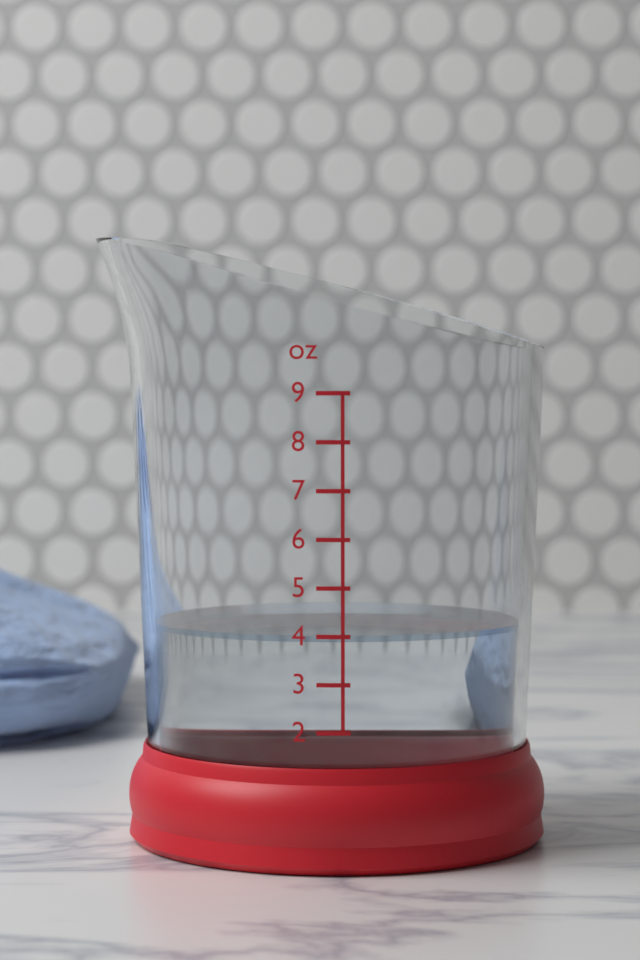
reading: 4 oz
